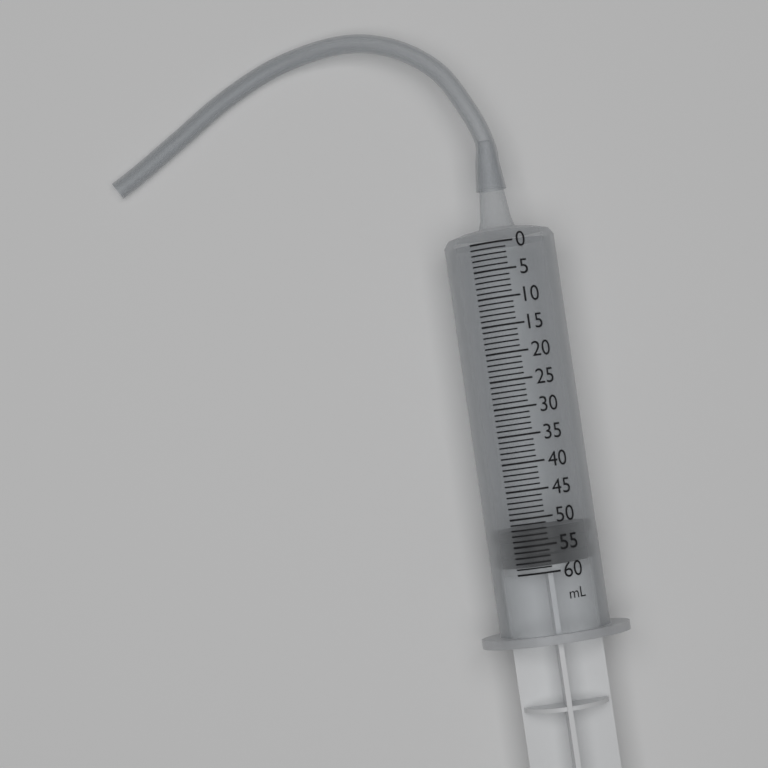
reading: 52 ml
